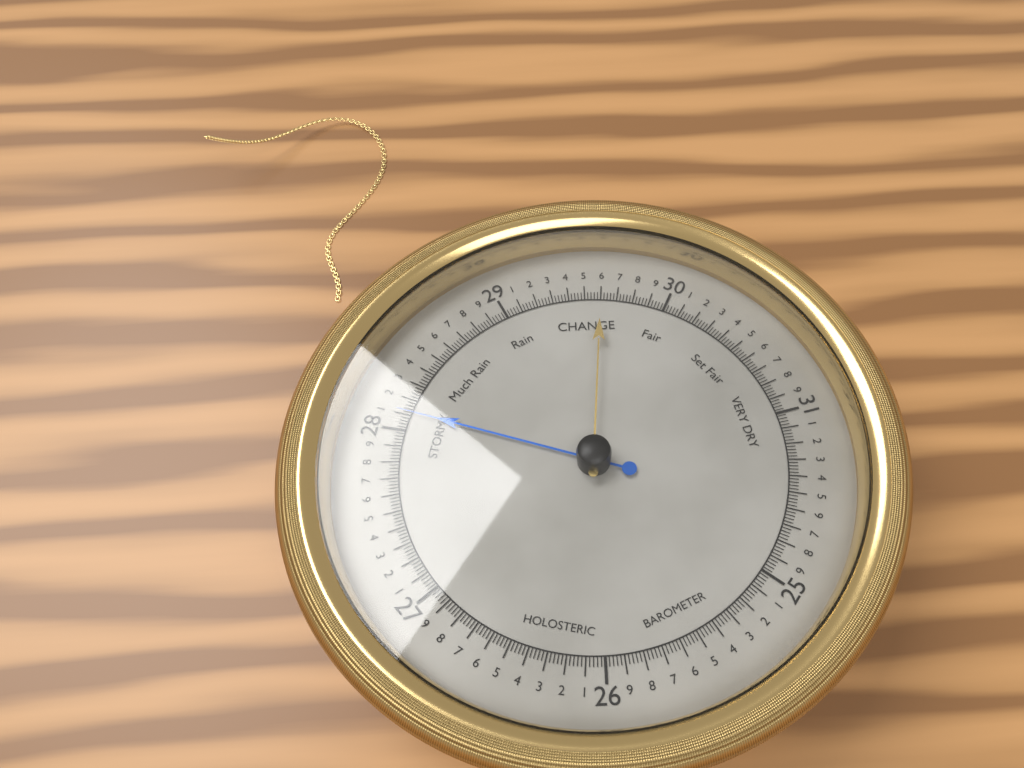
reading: 28.12 (no unit)
